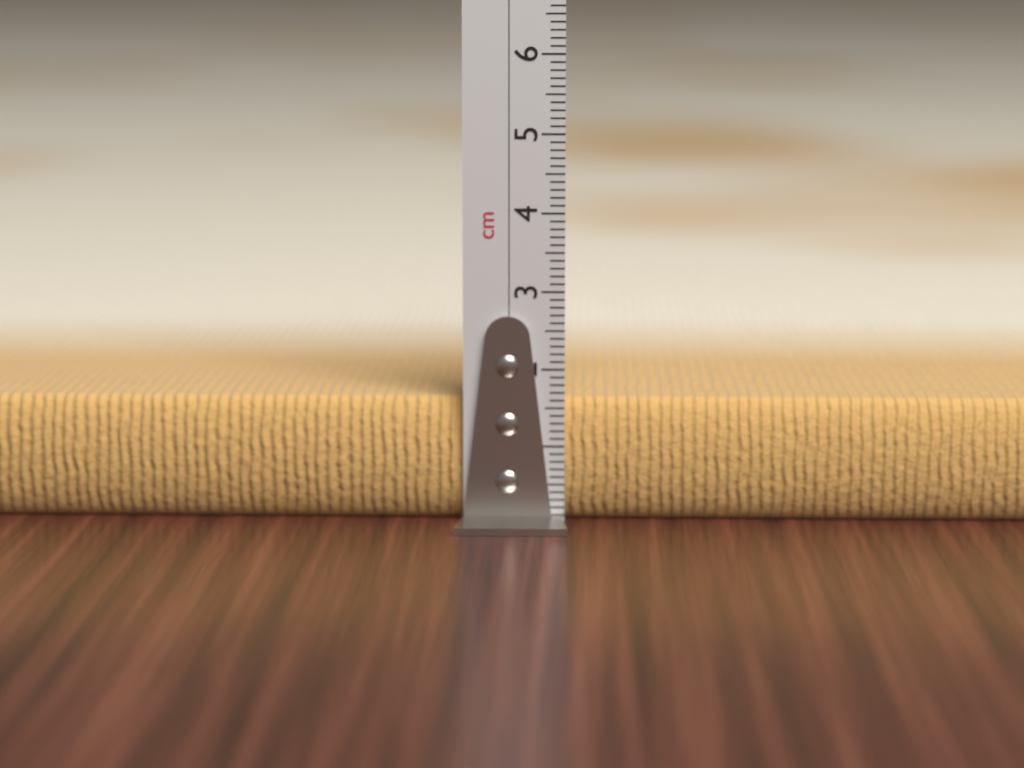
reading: 1.6 cm
